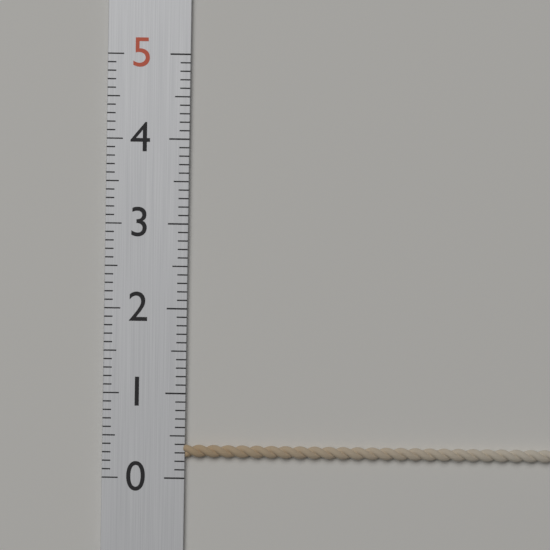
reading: 0.4 (no unit)
